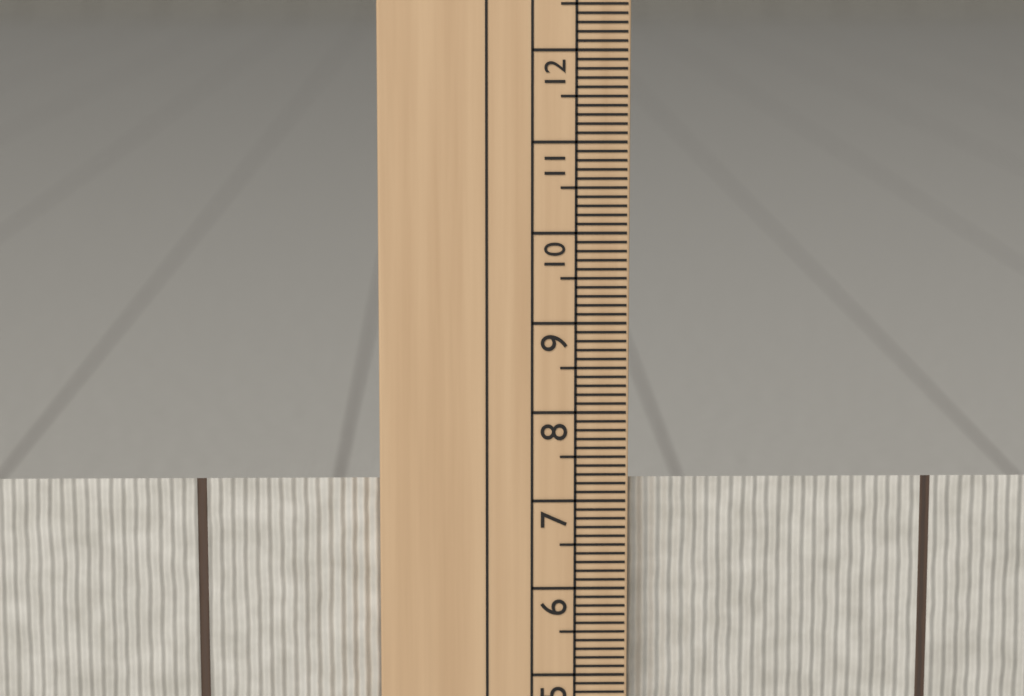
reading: 7.2 cm
